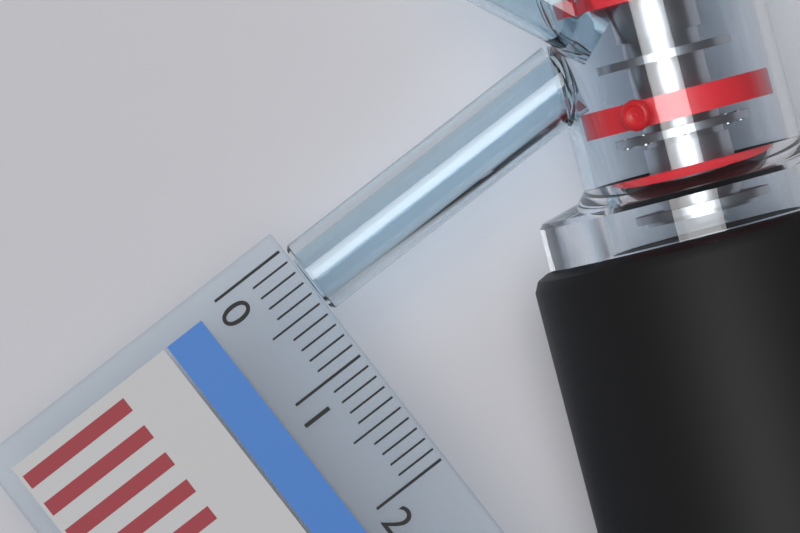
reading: 0.6 (no unit)
